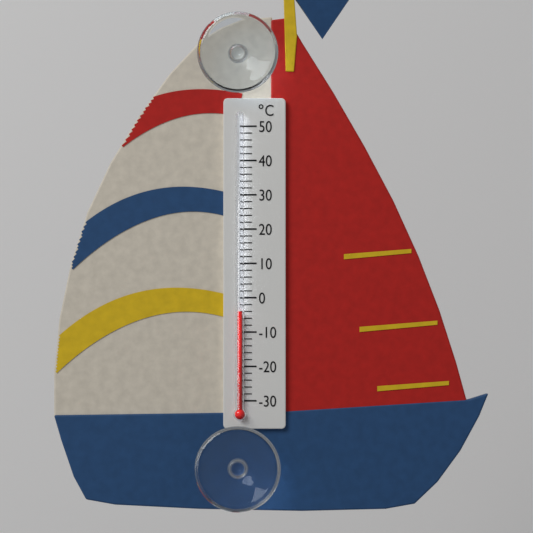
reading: -4 °C
